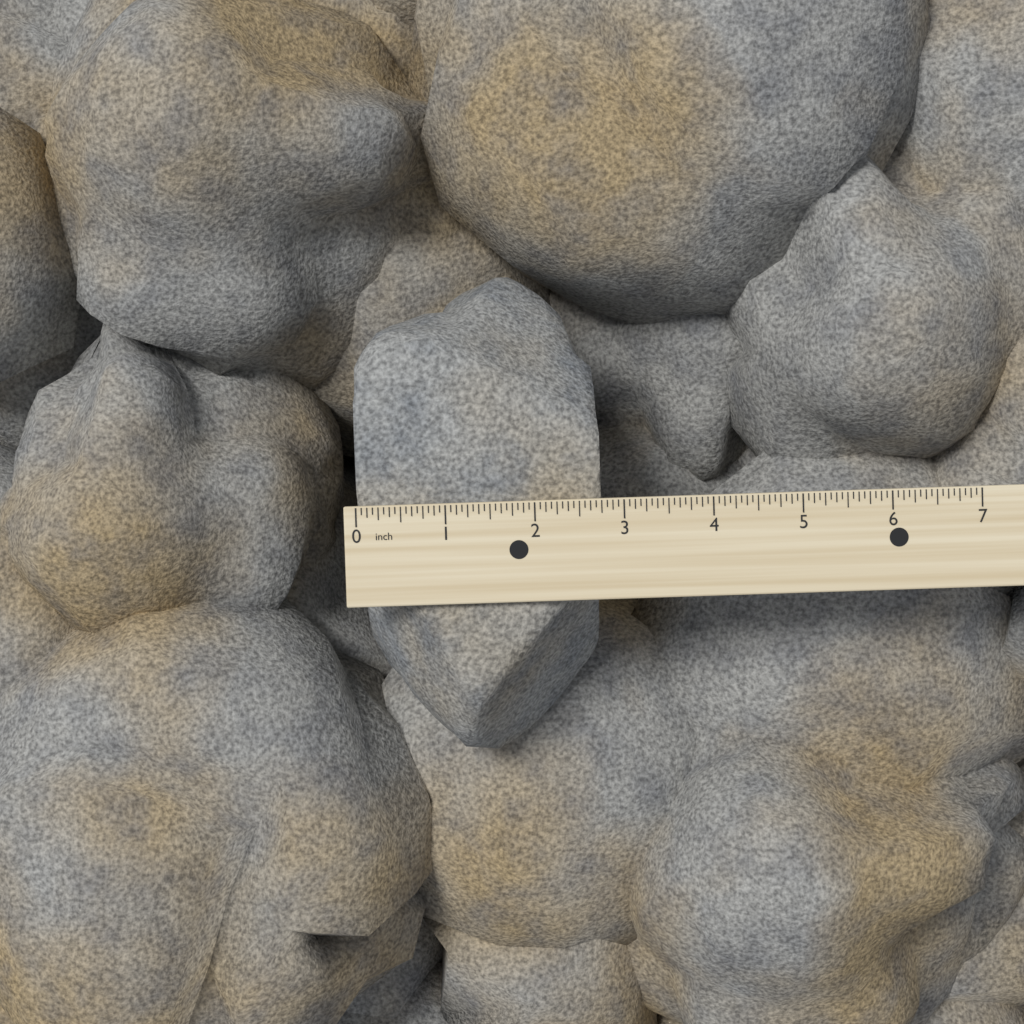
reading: 2.7500 inch
